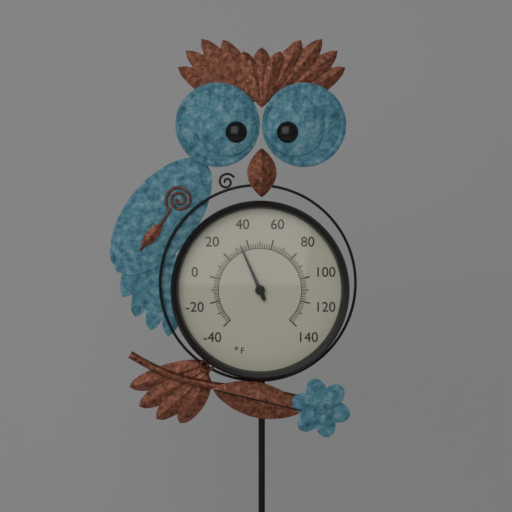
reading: 34 °F
